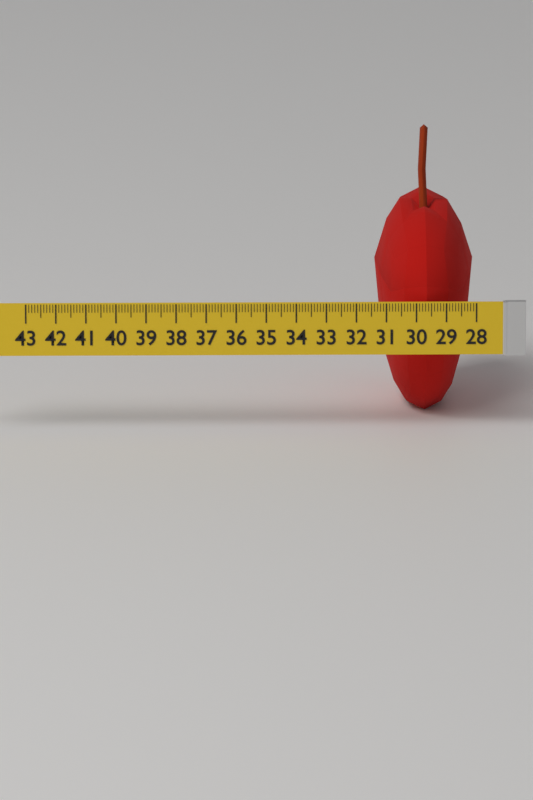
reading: 31.3 (no unit)
